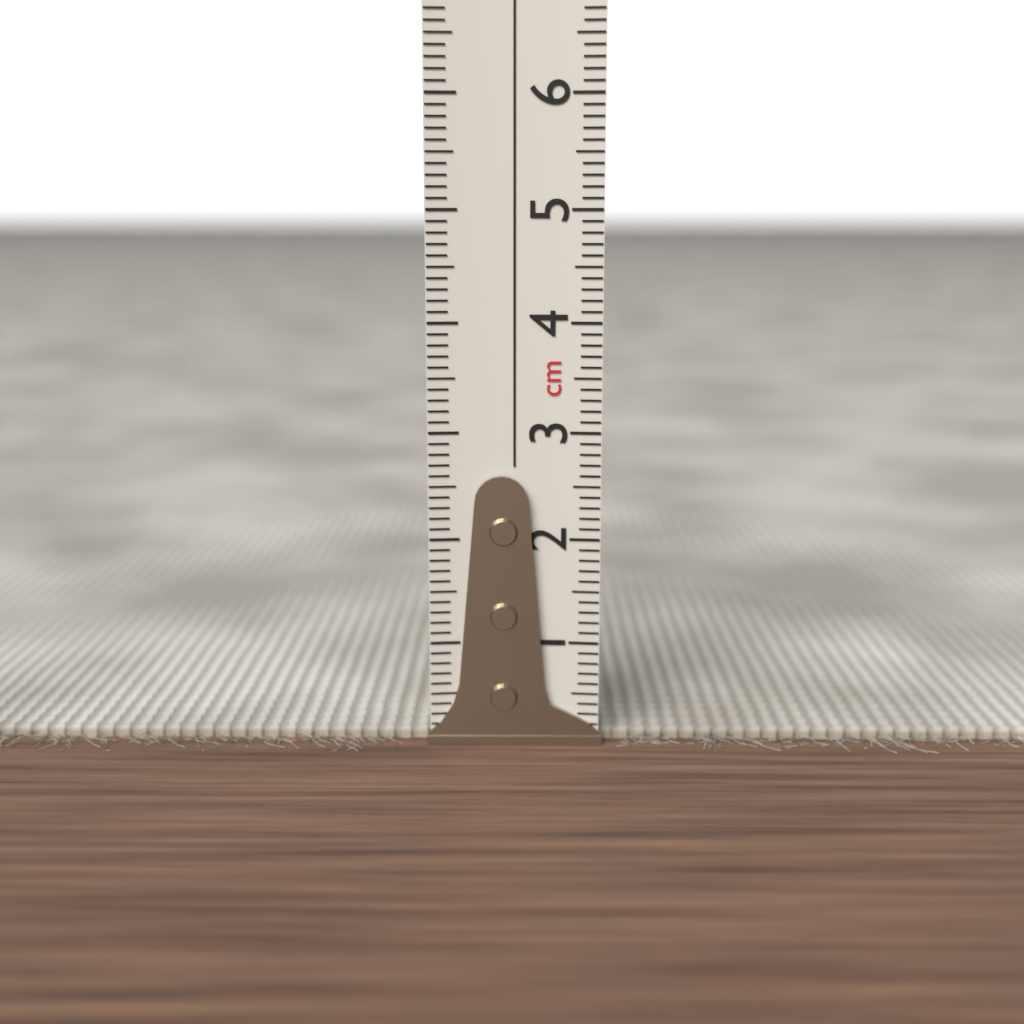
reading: 0.1 cm
